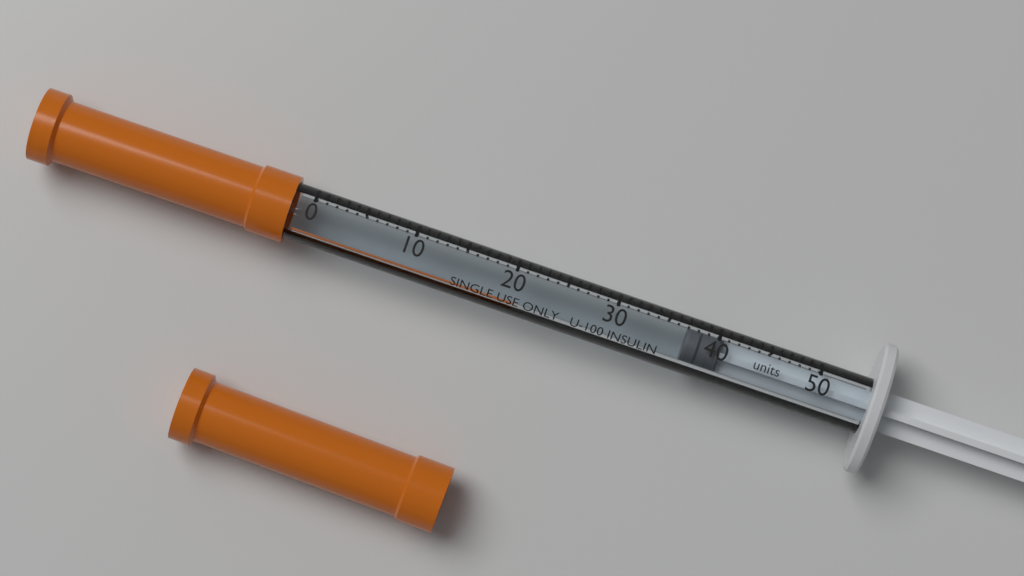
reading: 37 units
